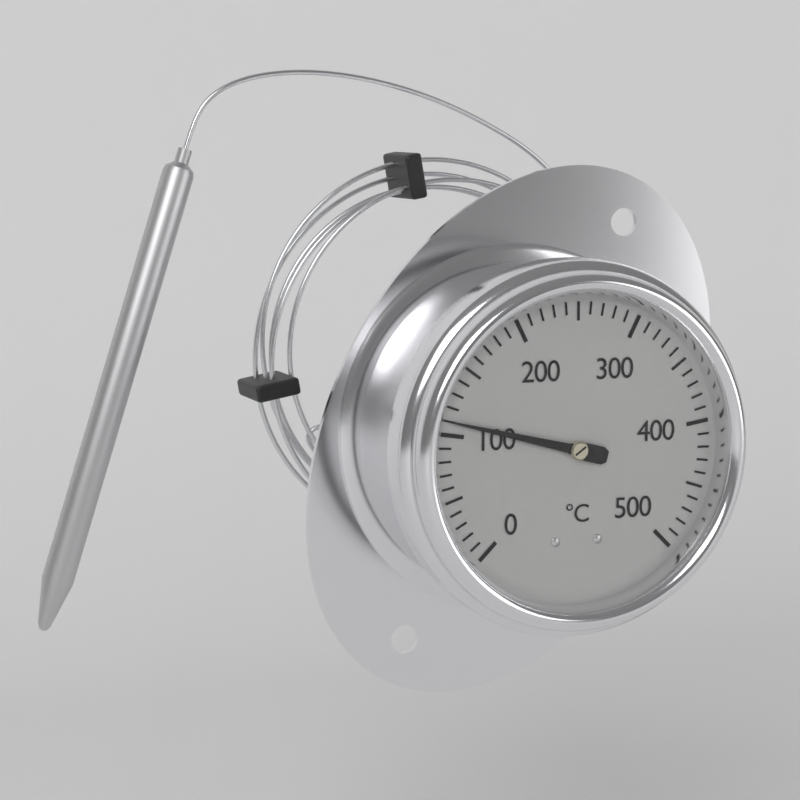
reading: 110 °C
